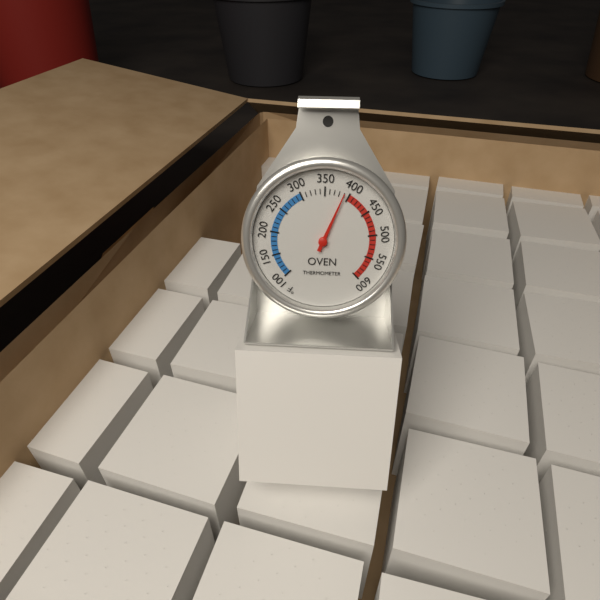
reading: 390 °F
